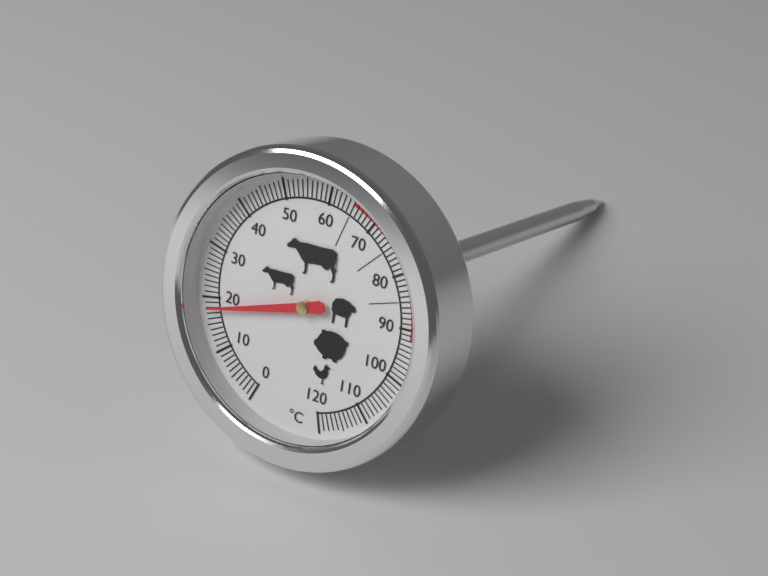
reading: 18 °C
